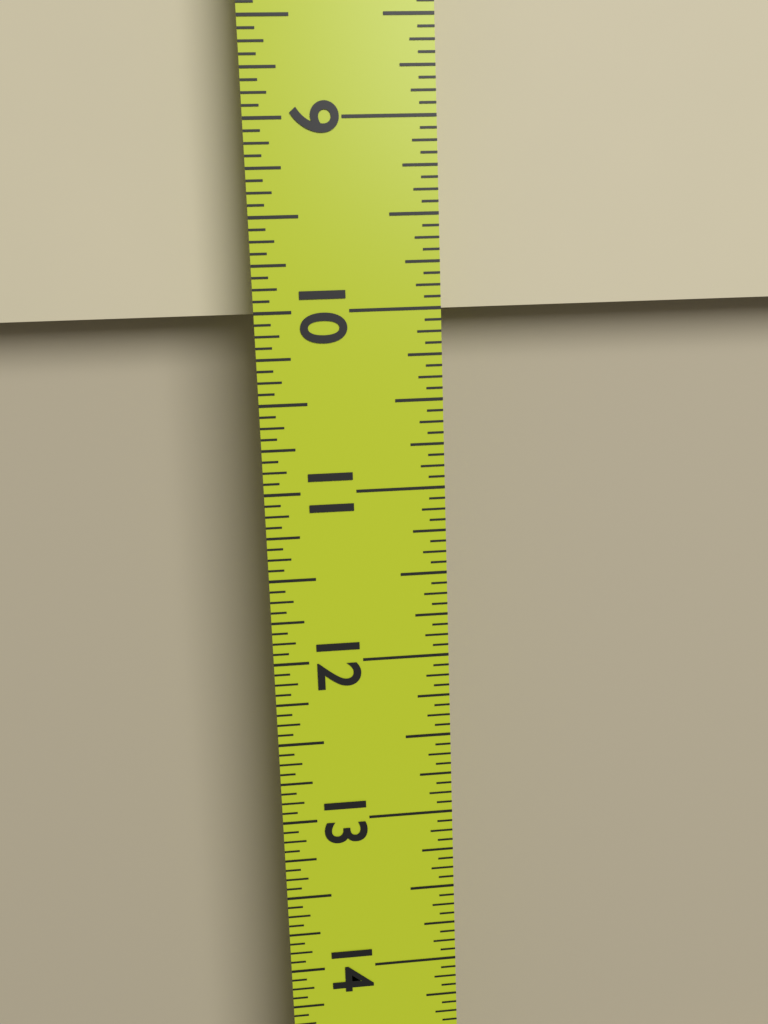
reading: 10.0000 in
